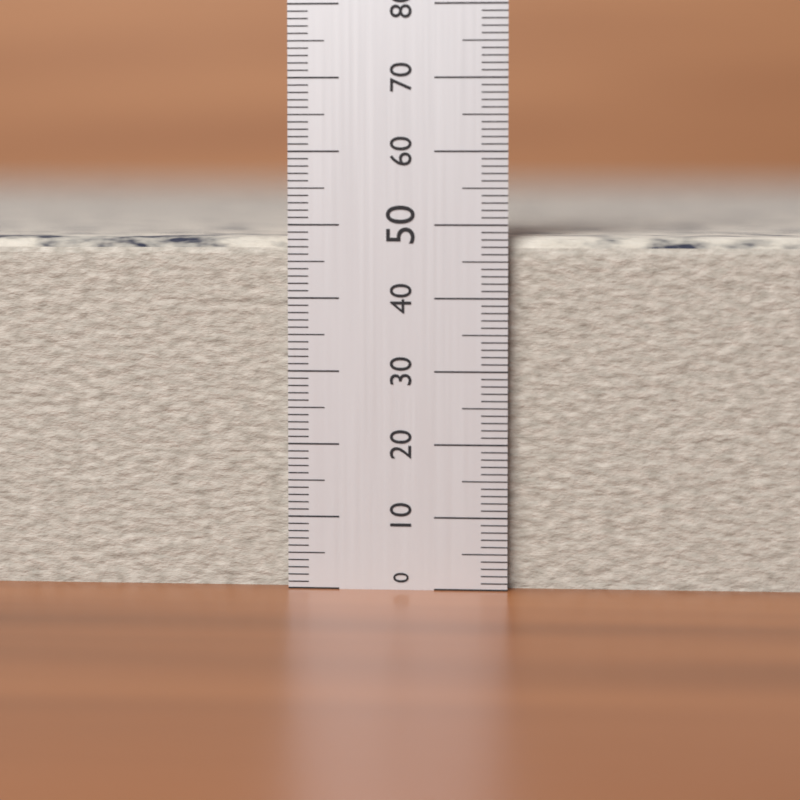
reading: 49 (no unit)
